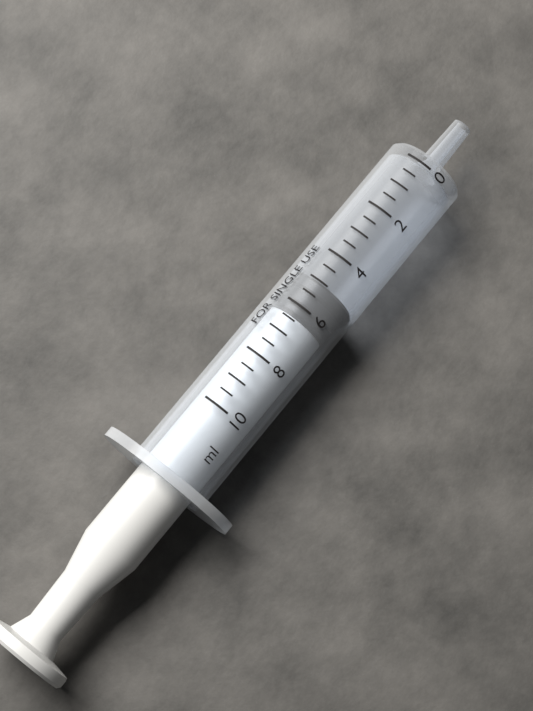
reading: 5.0 ml
